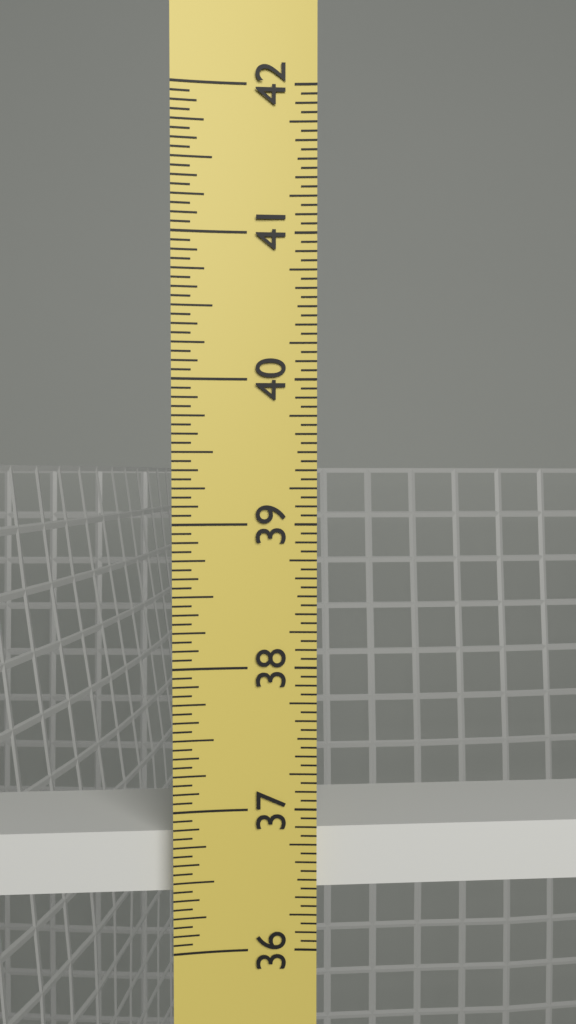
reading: 36.8125 in
